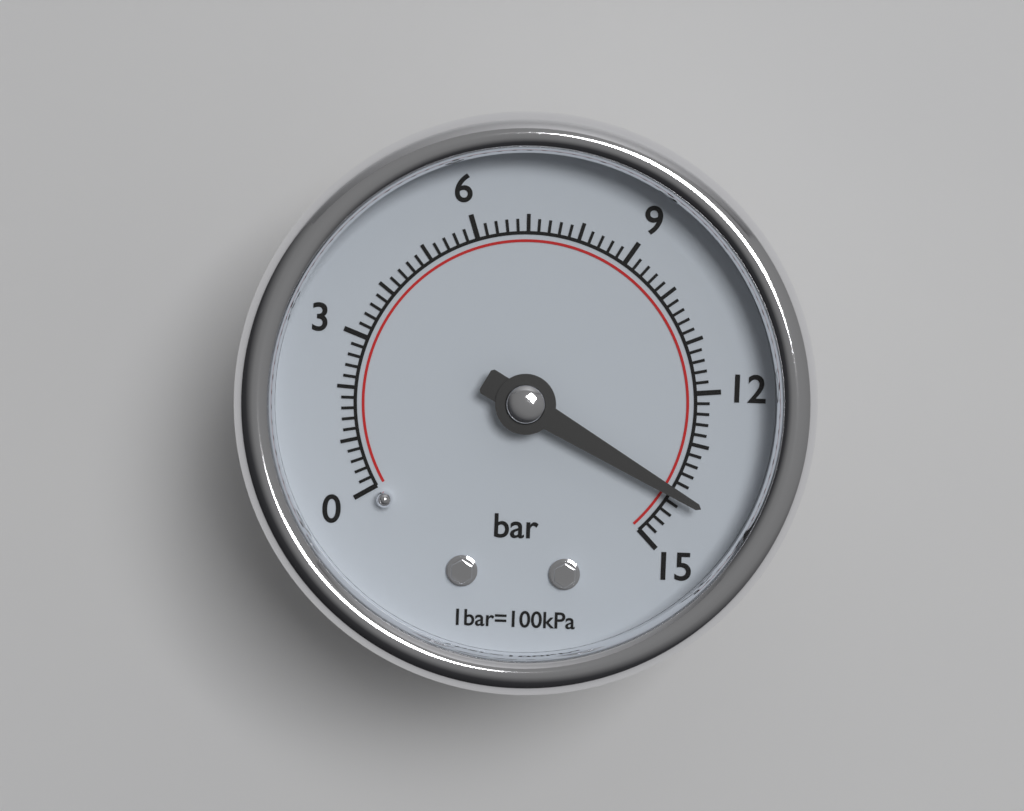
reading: 14.0 bar
